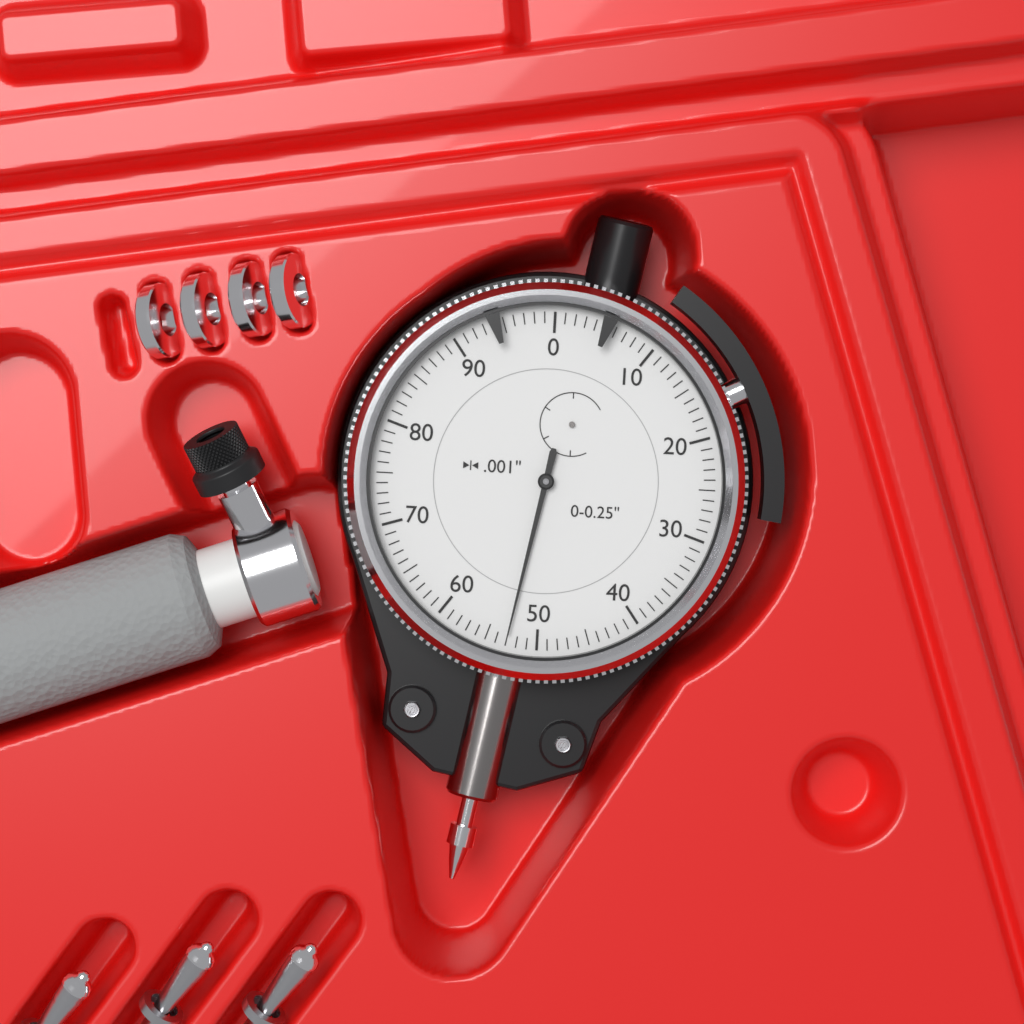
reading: 0.053 in
